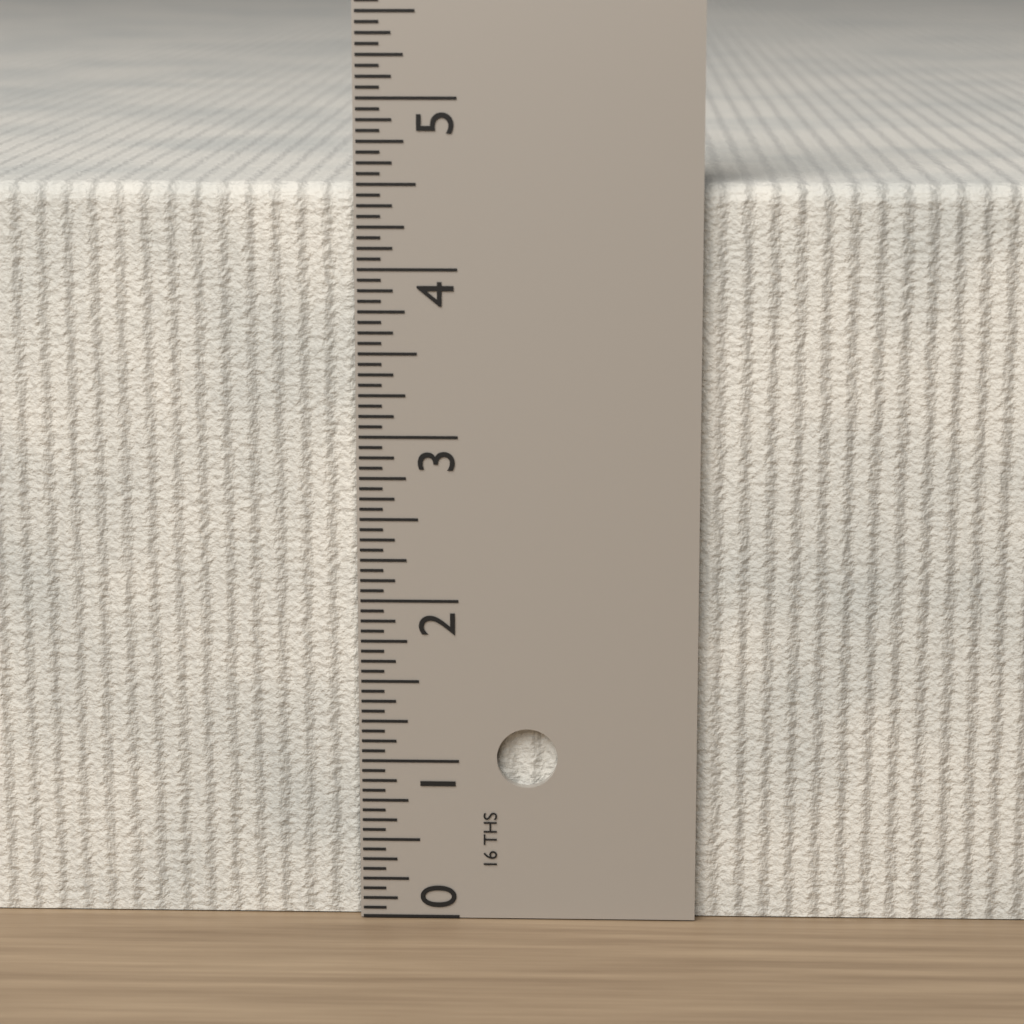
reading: 4.5000 in
